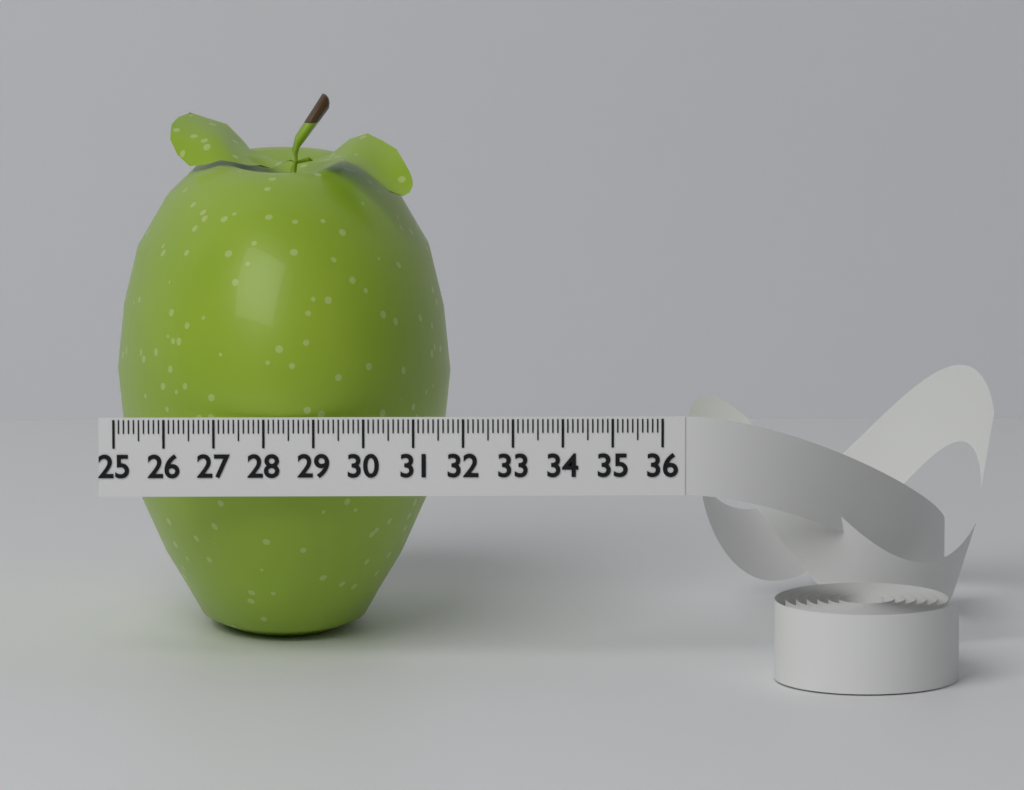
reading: 31.8 (no unit)
